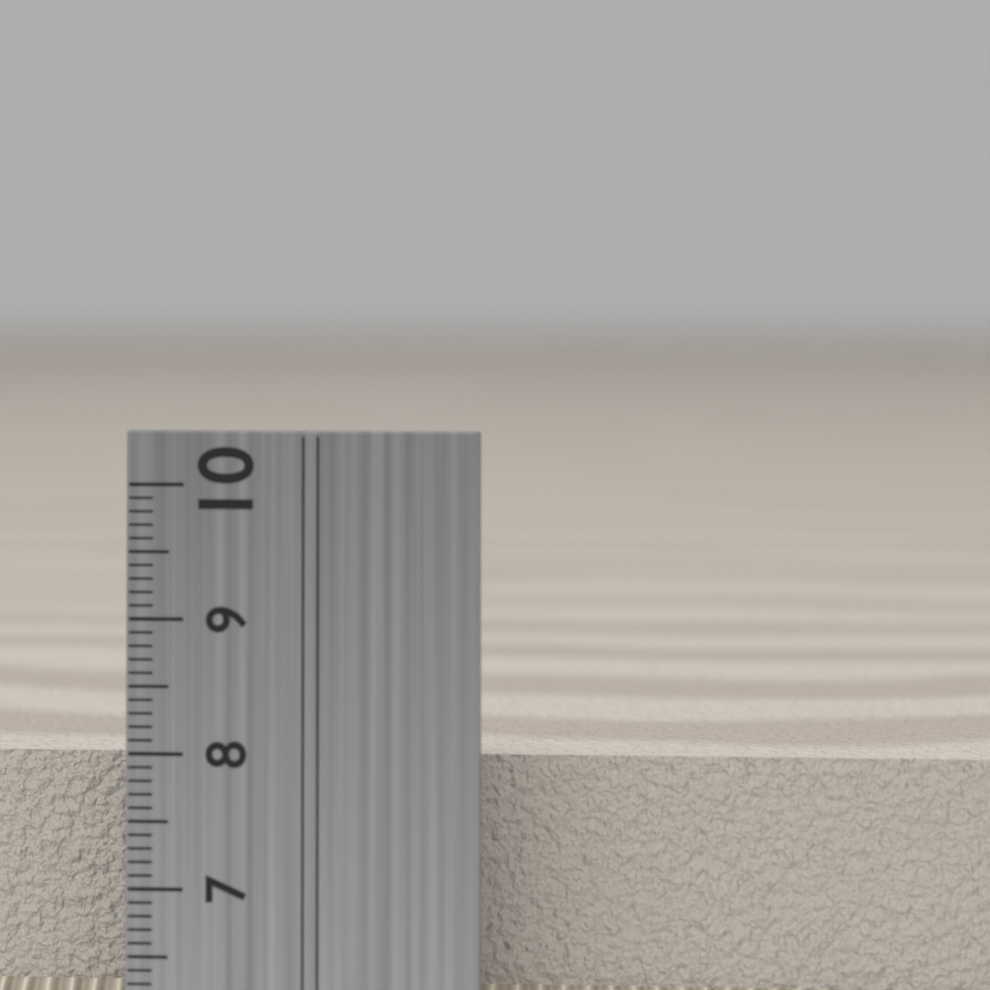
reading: 7.9 cm
